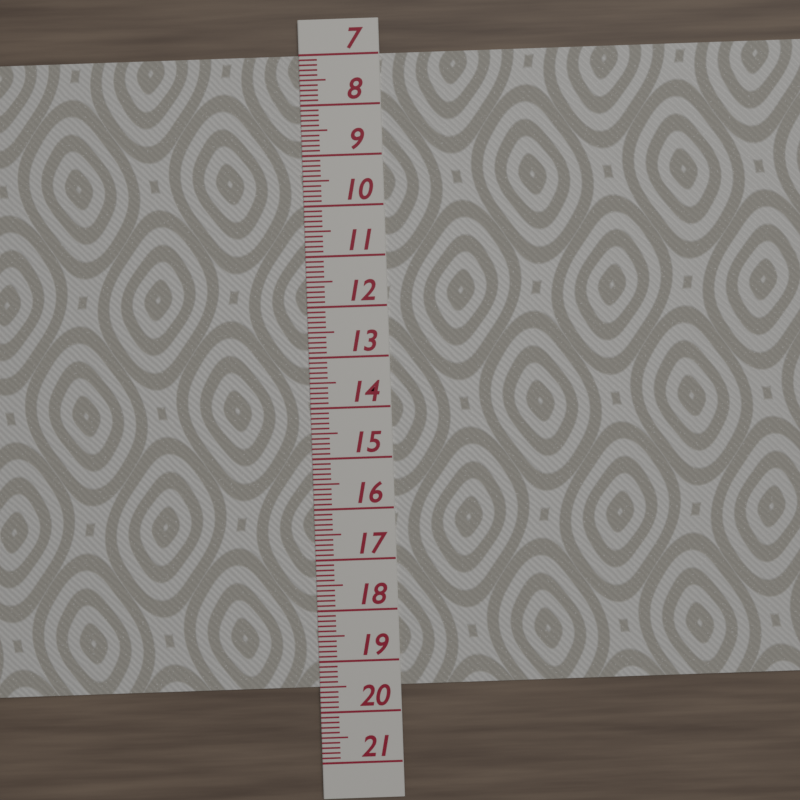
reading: 19.5 (no unit)
